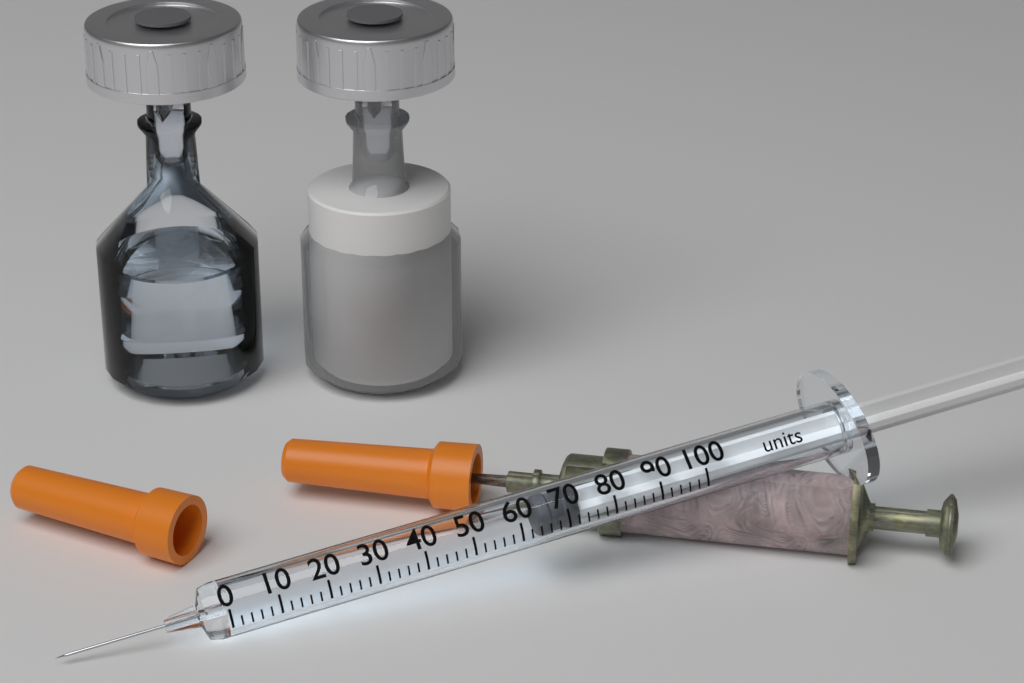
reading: 64 units
